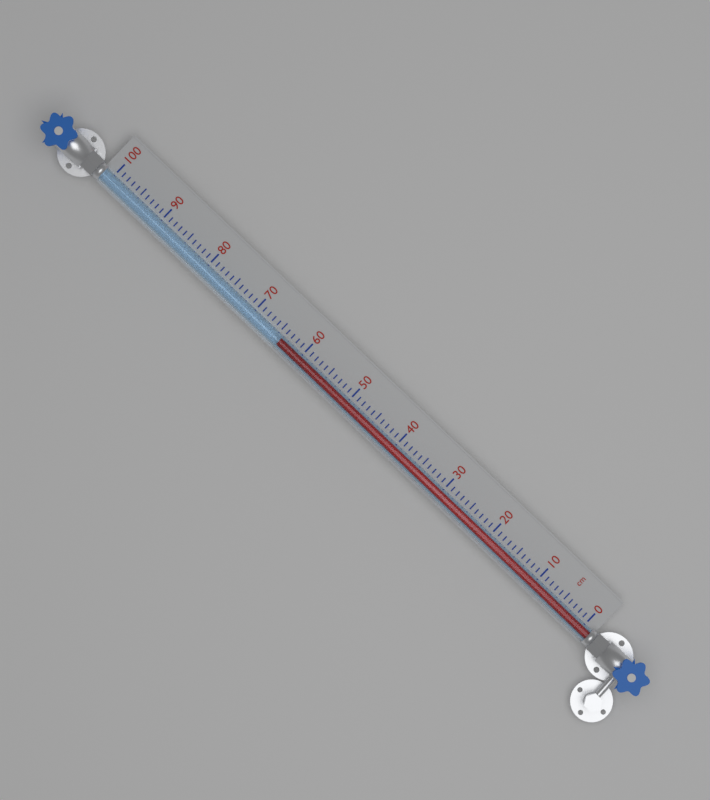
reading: 64 cm
